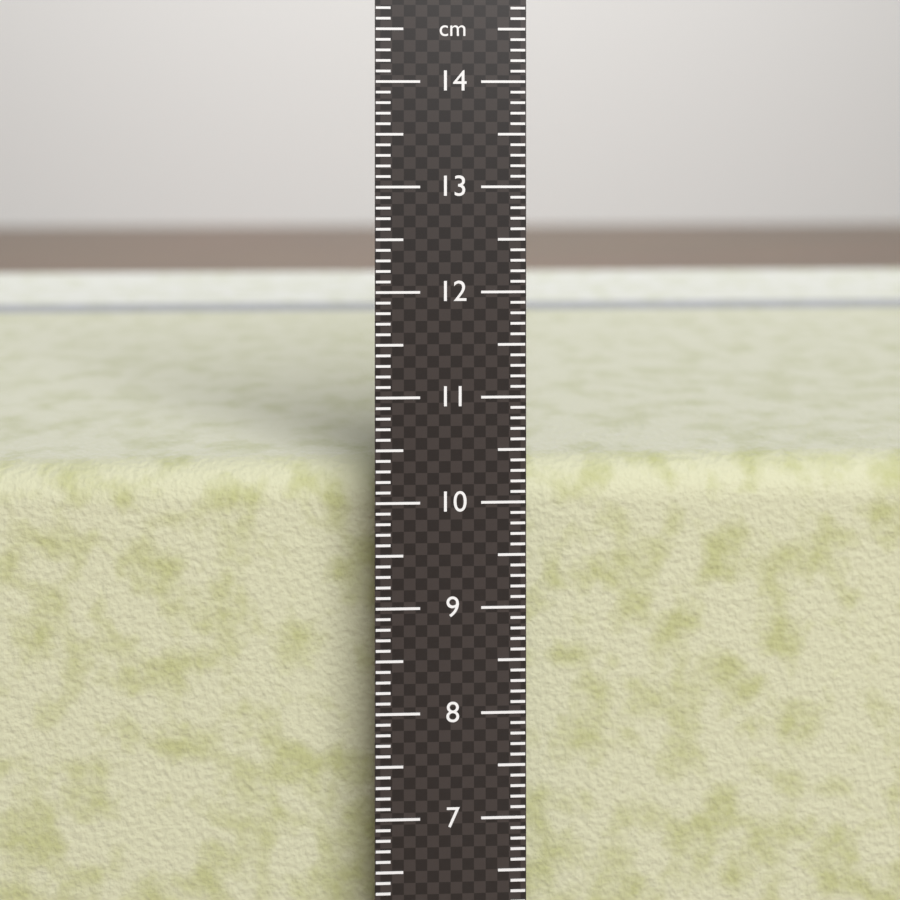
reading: 10.2 cm
